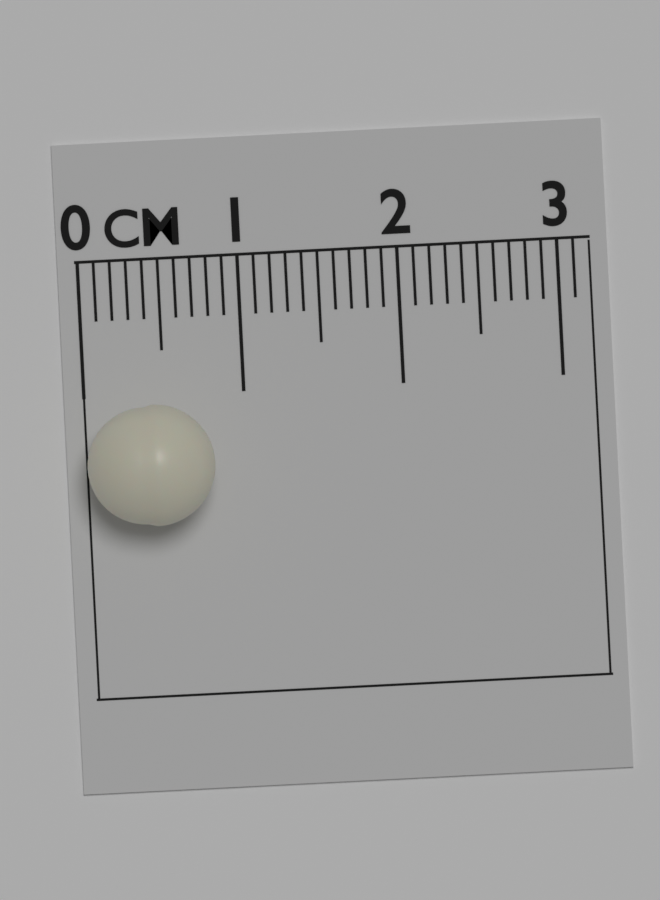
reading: 0.8 cm
